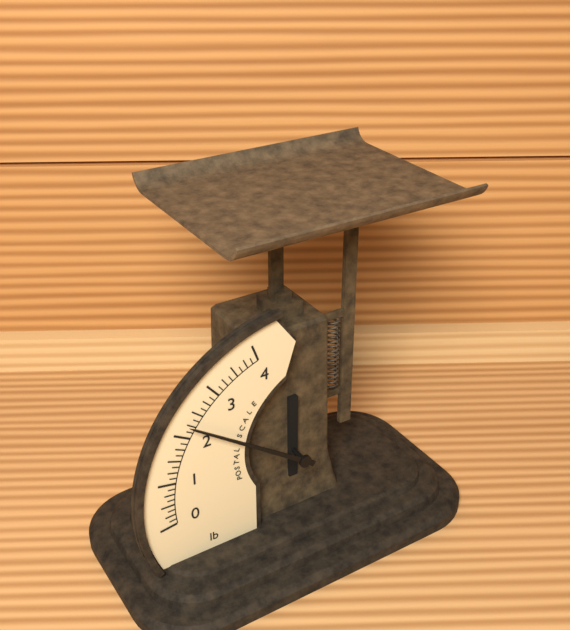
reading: 2.250 lb
